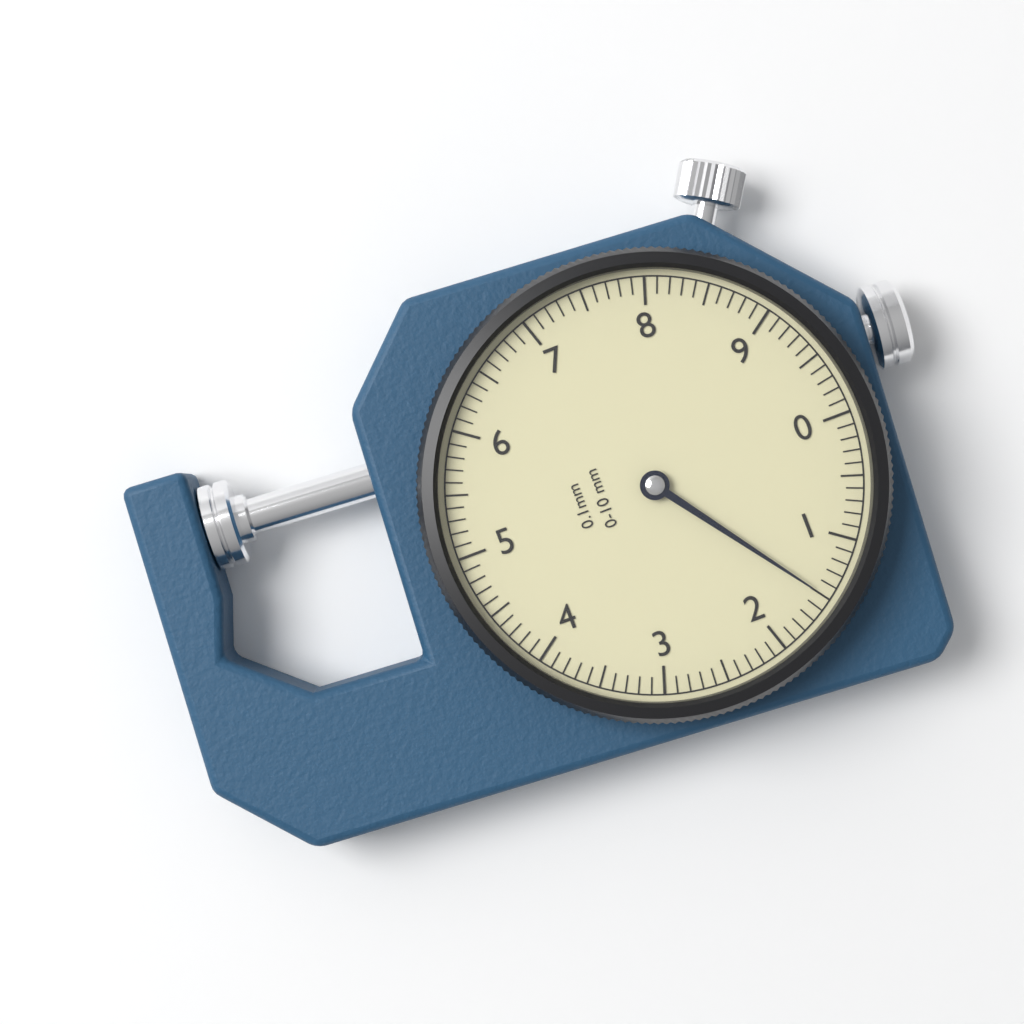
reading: 1.5 mm
